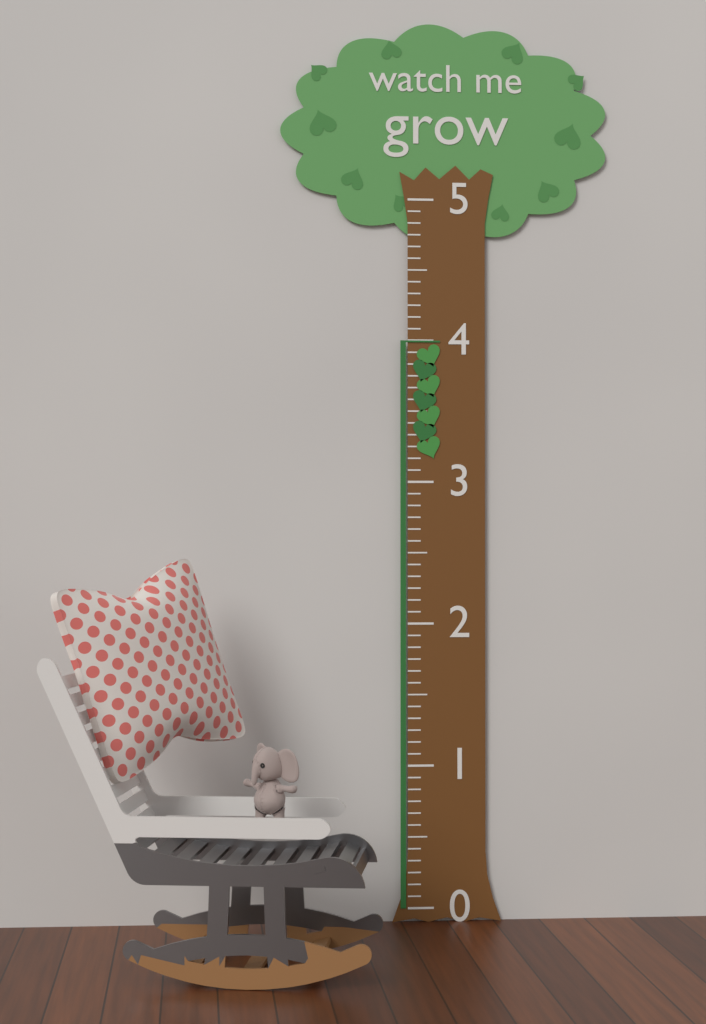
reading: 4.000000 (no unit)
